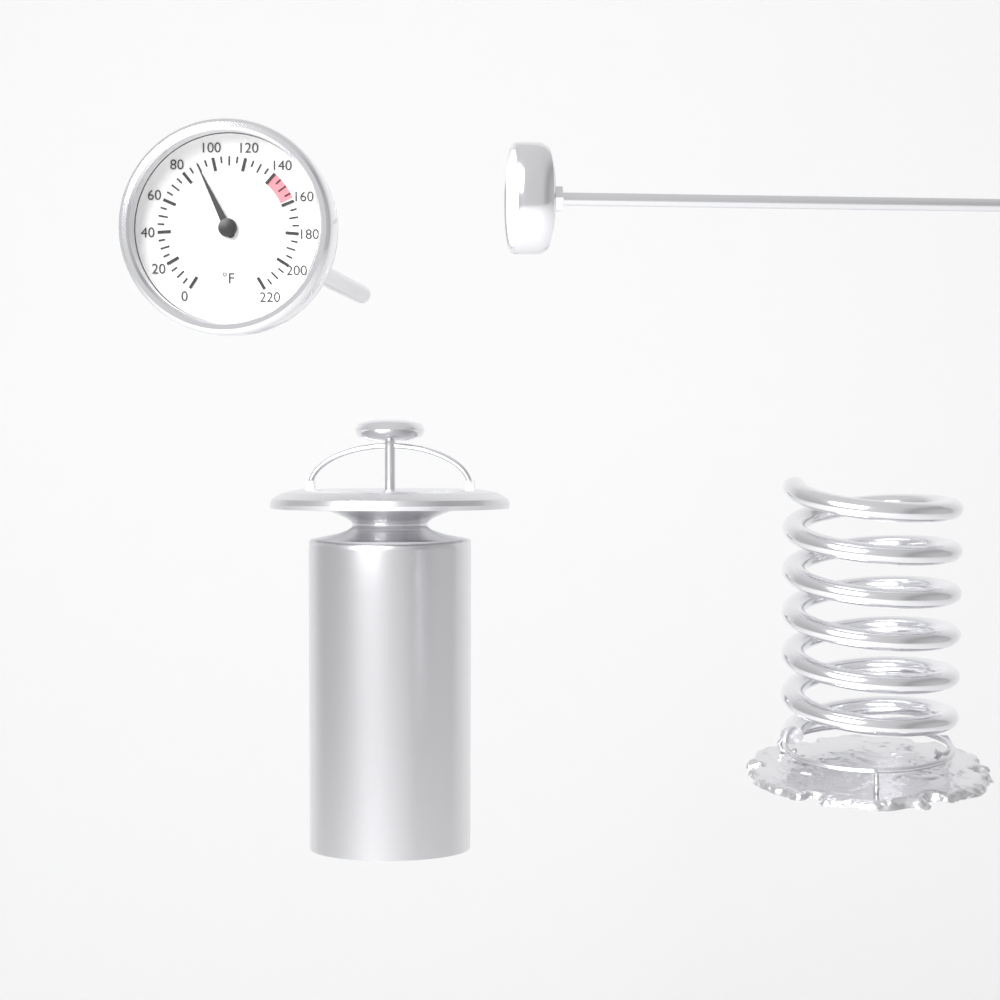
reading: 90 °F
